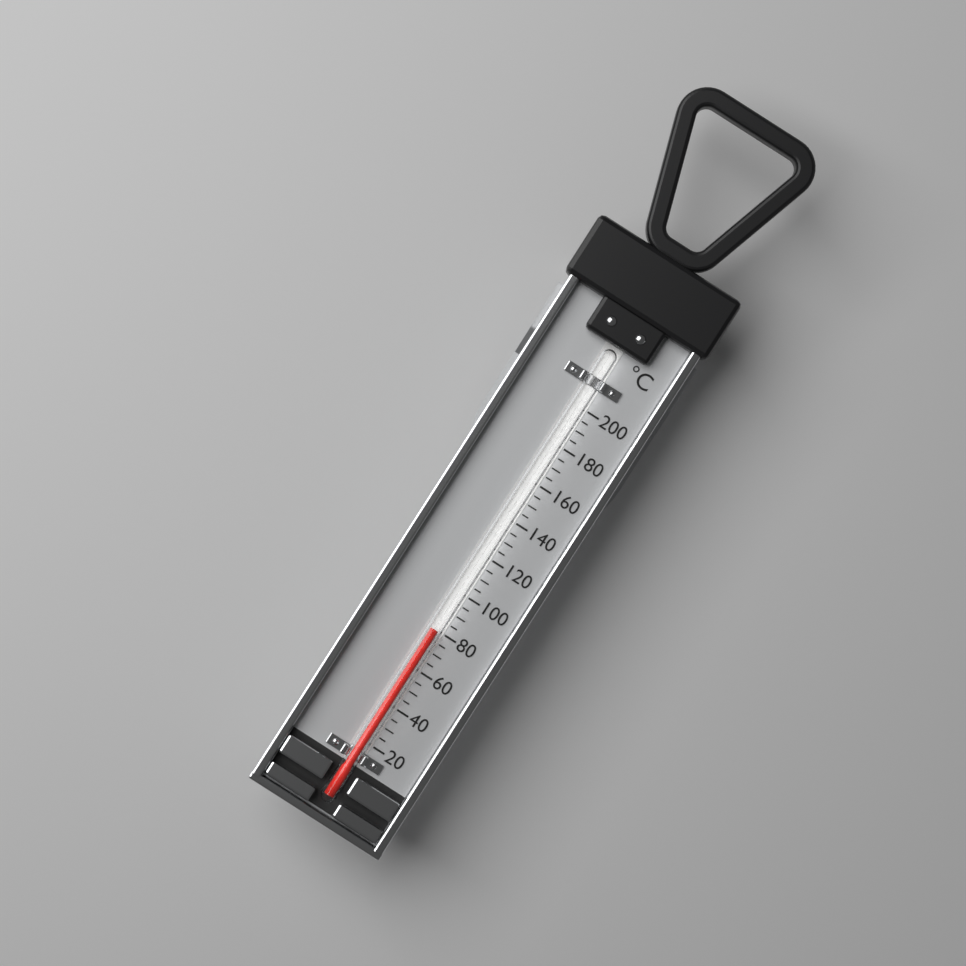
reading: 80 °C
